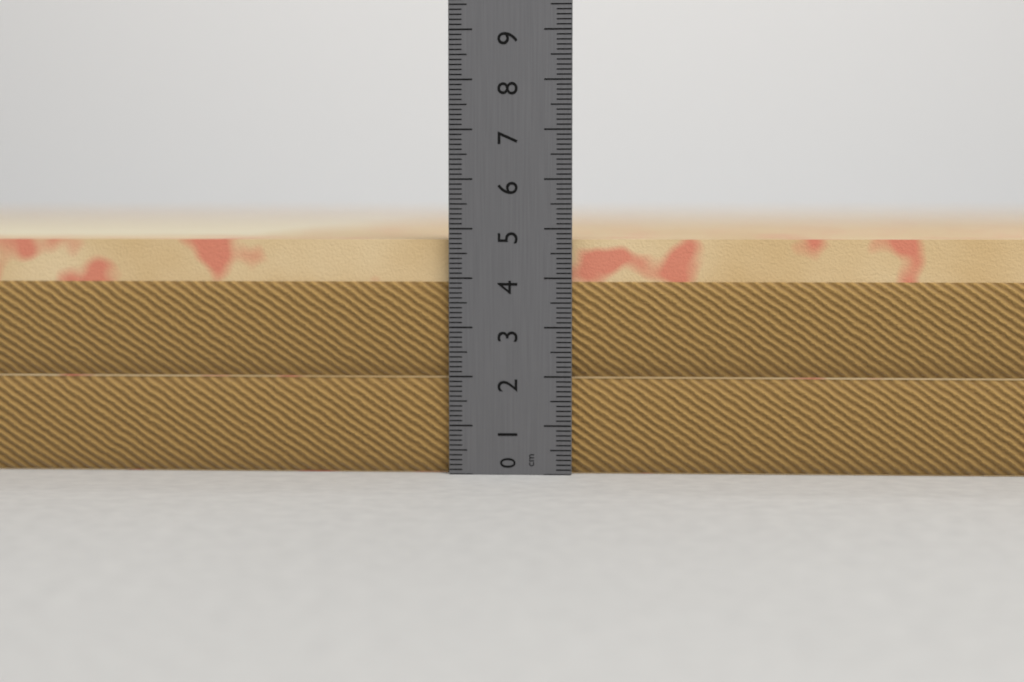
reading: 4.8 cm
